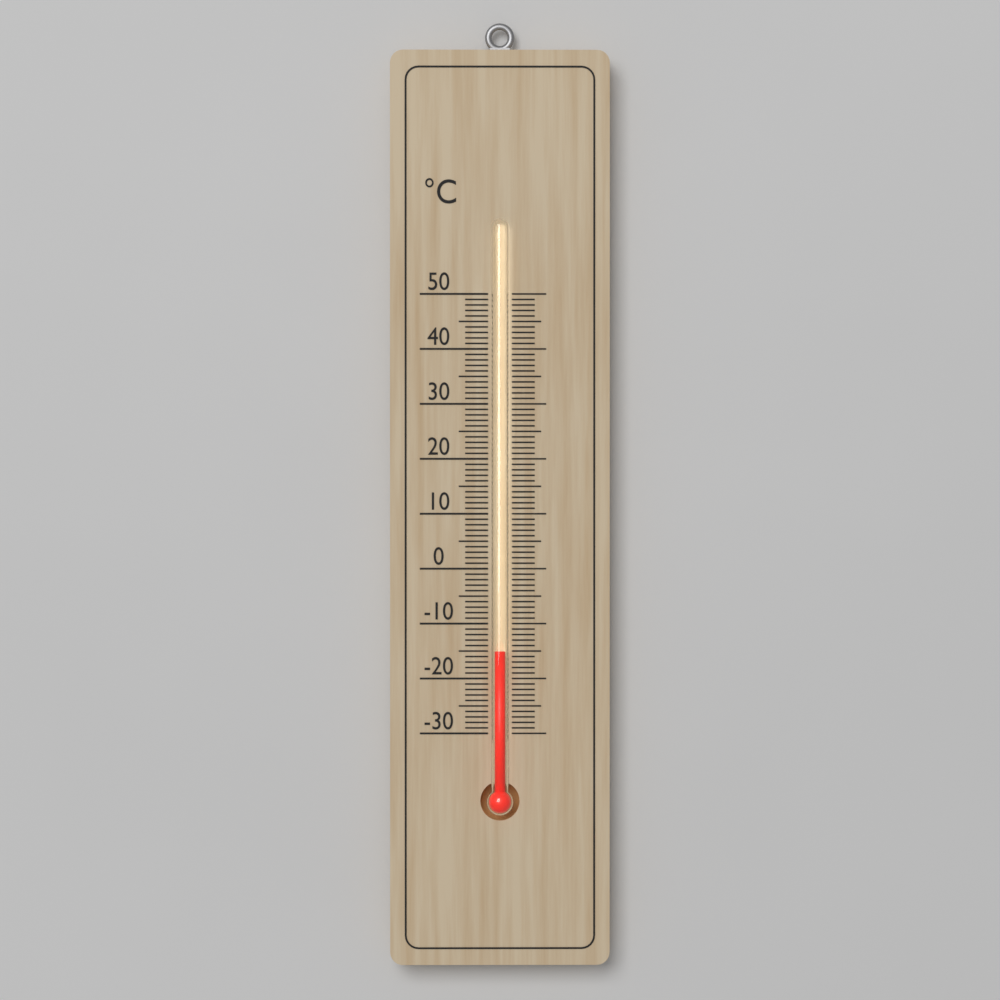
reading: -15 °C
